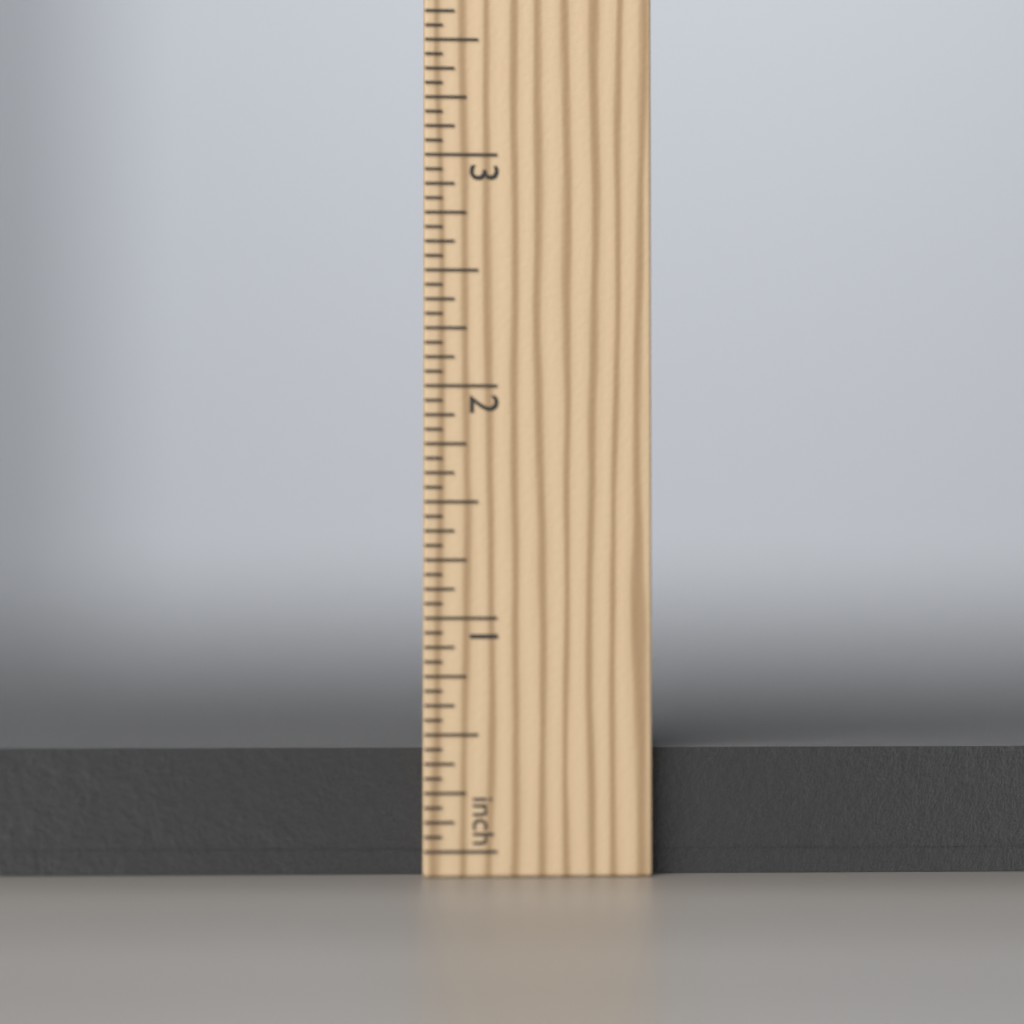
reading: 0.4375 in
